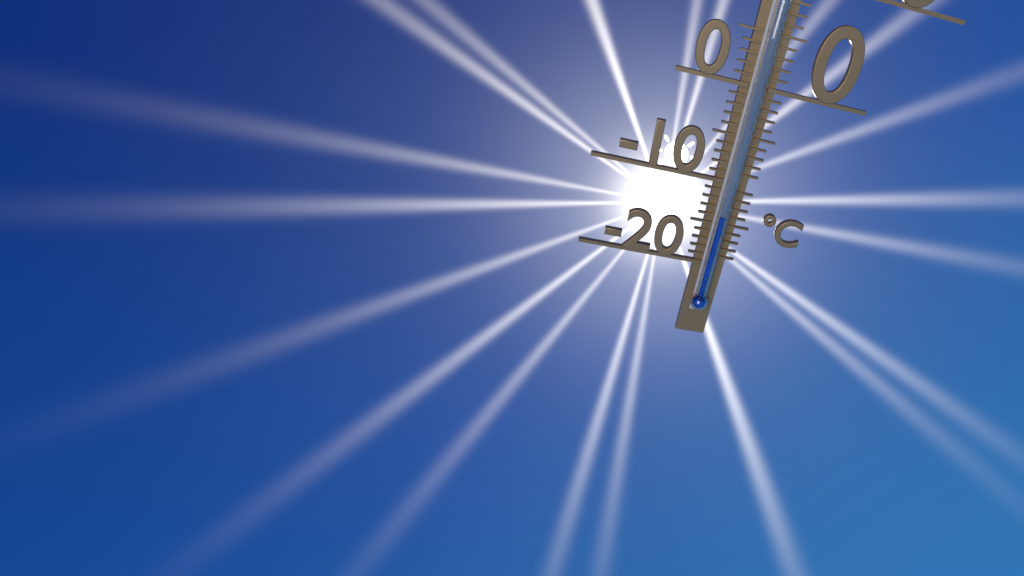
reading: -14 °C
